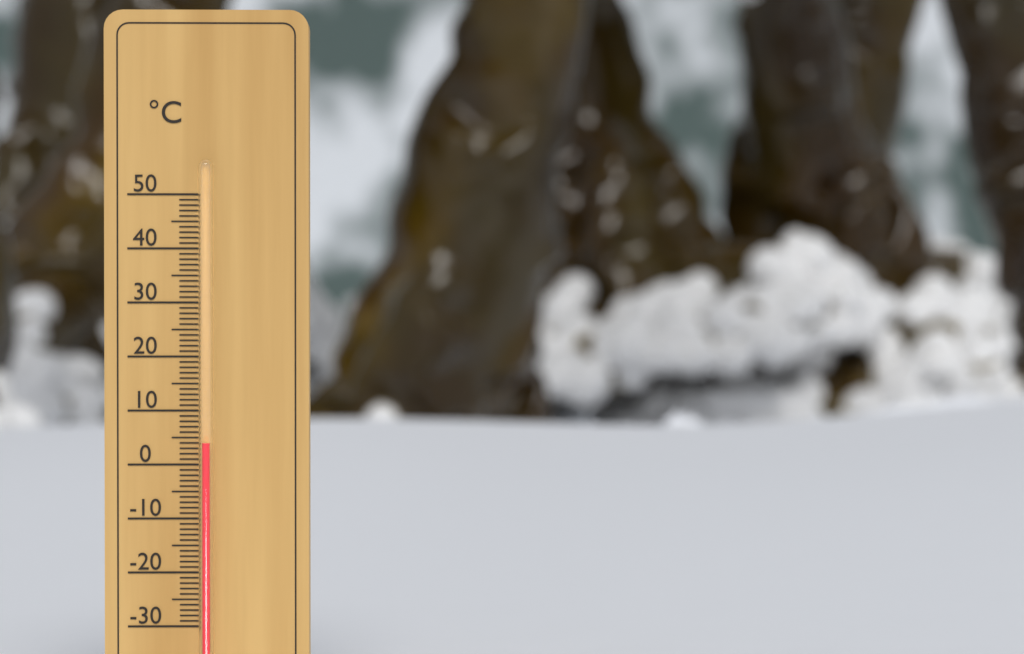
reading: 4 °C
